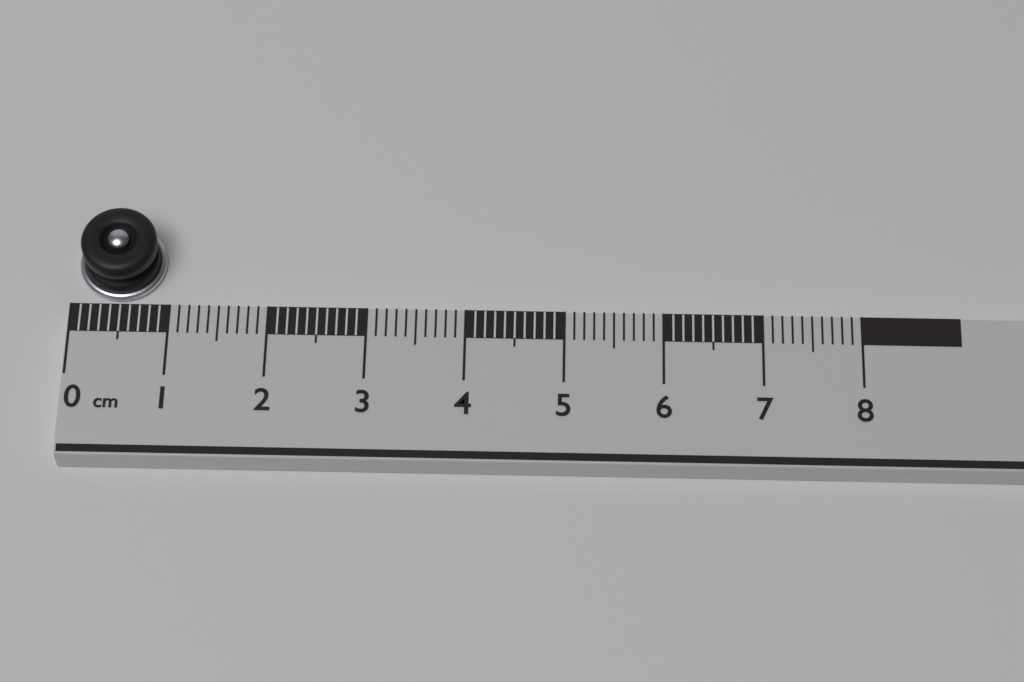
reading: 0.9 cm
